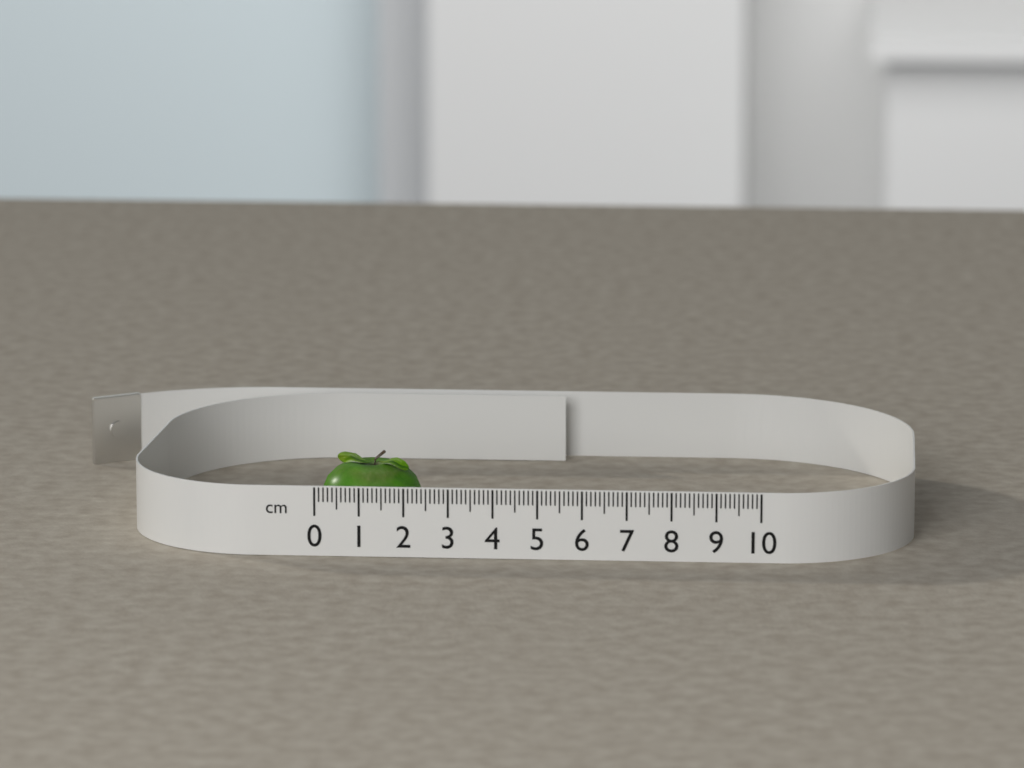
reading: 2.3 cm
